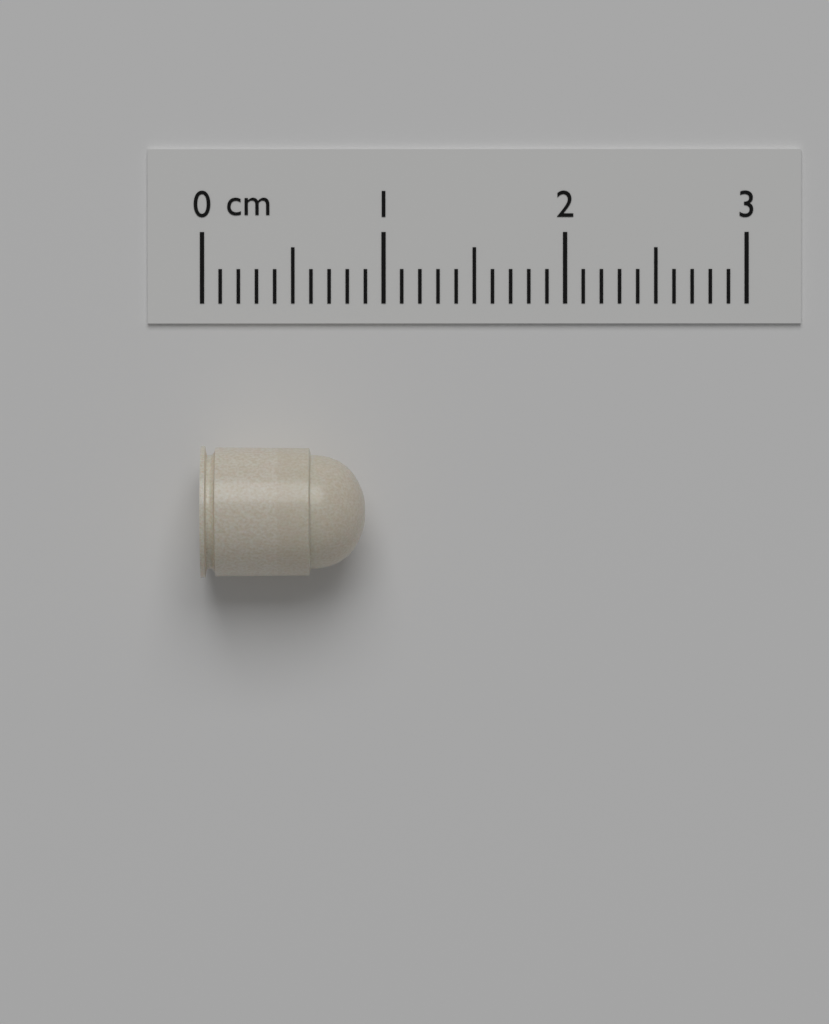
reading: 0.9 cm
